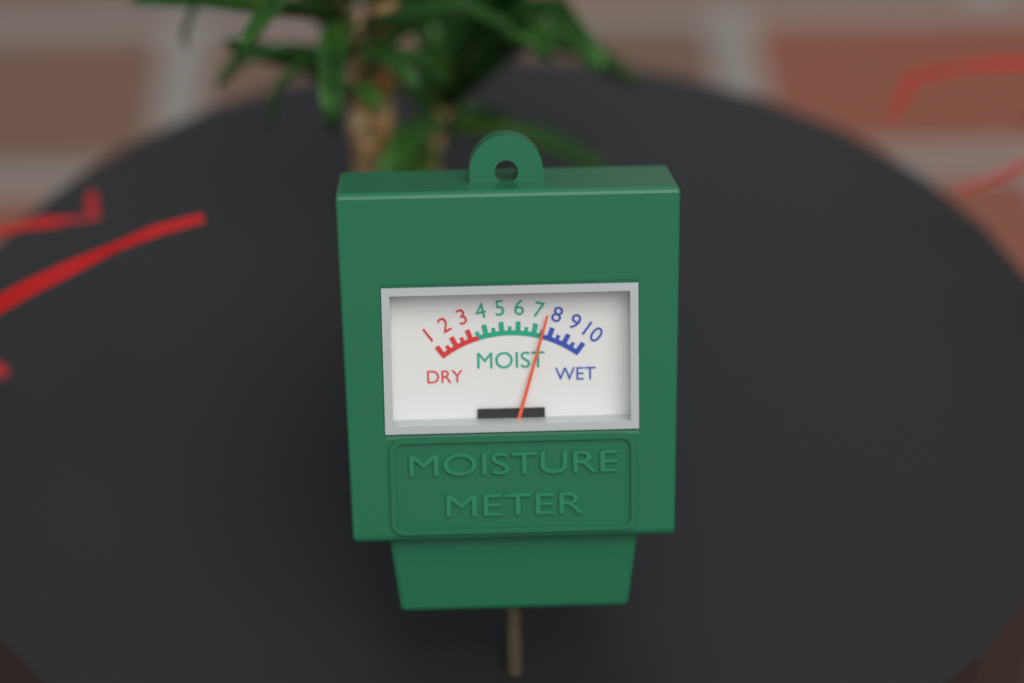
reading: 7.5 (no unit)
